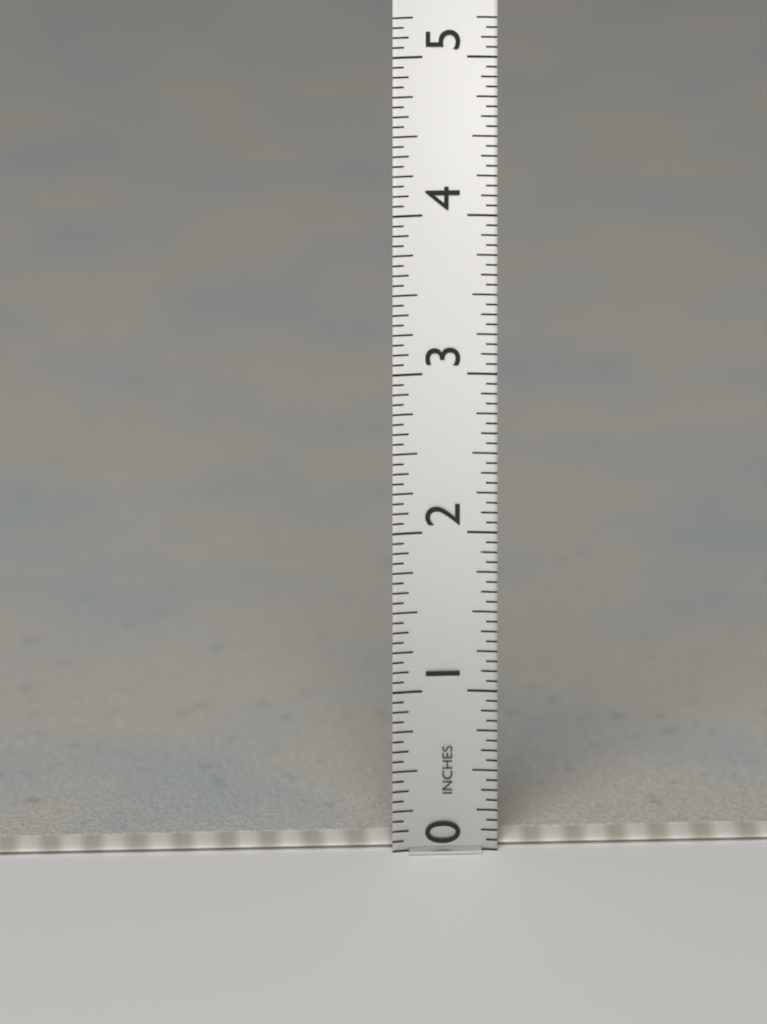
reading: 0.0625 in
